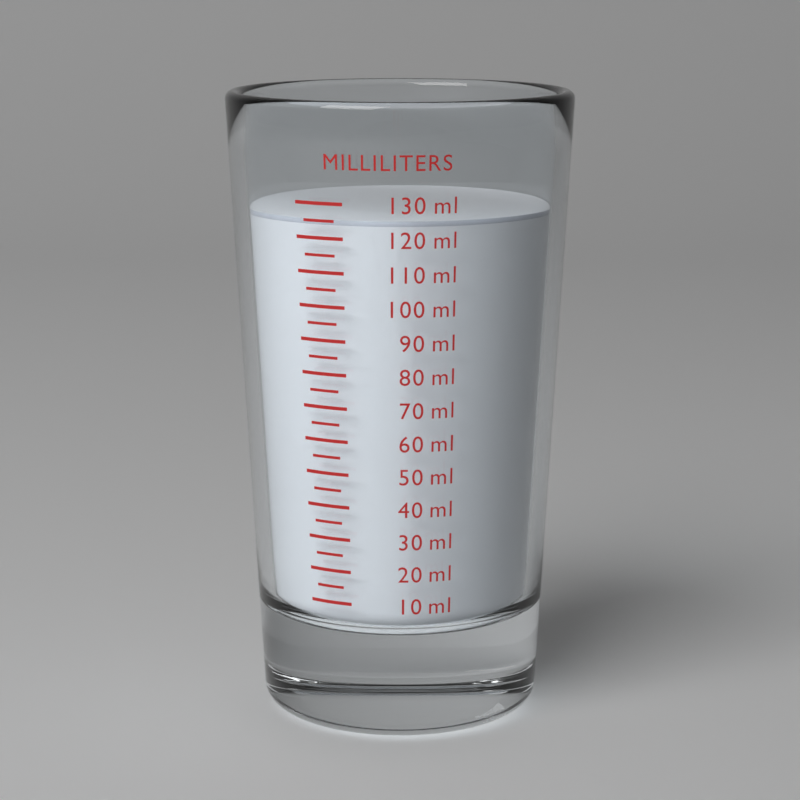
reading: 125 ml
